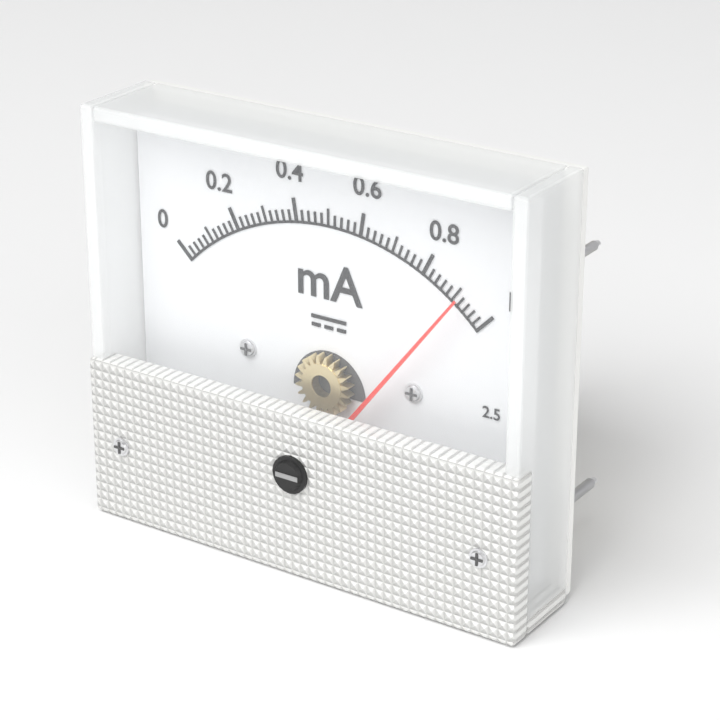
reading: 0.92 mA
